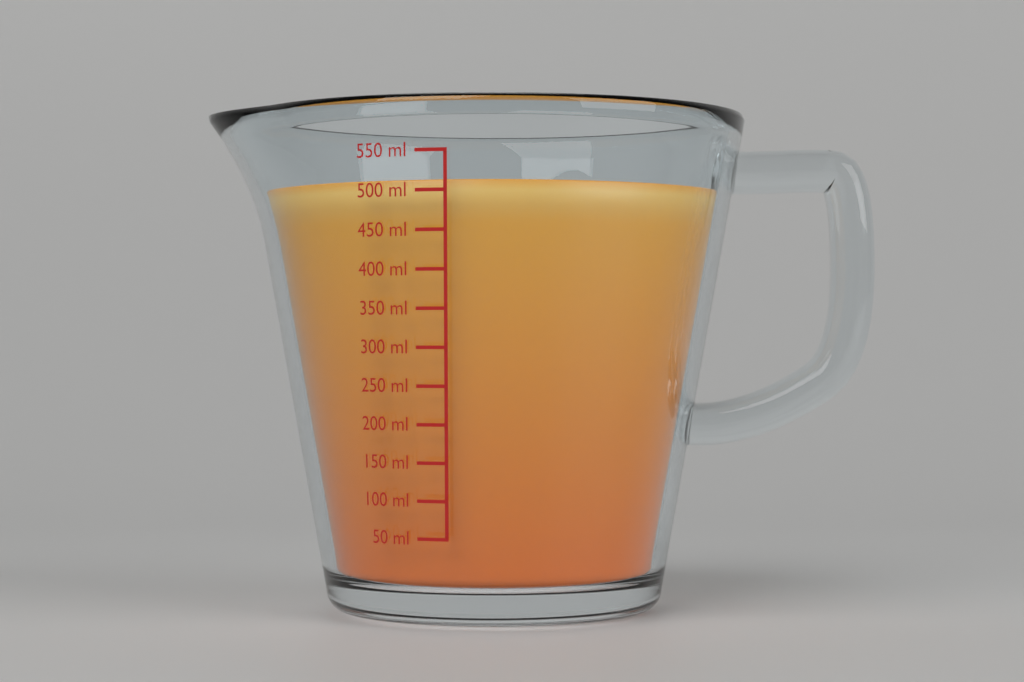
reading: 515 ml
